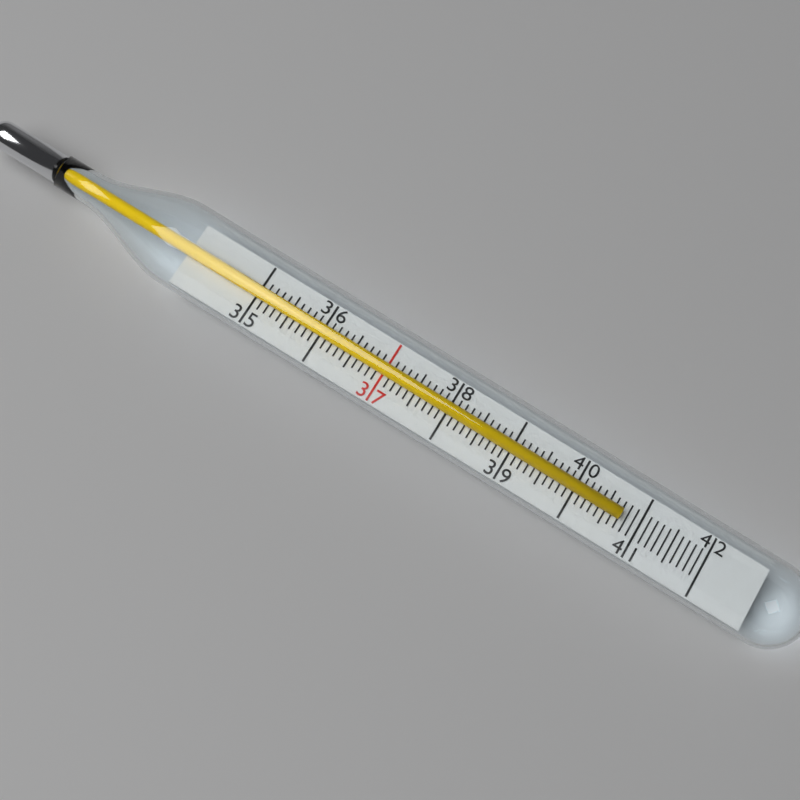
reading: 40.7 (no unit)
